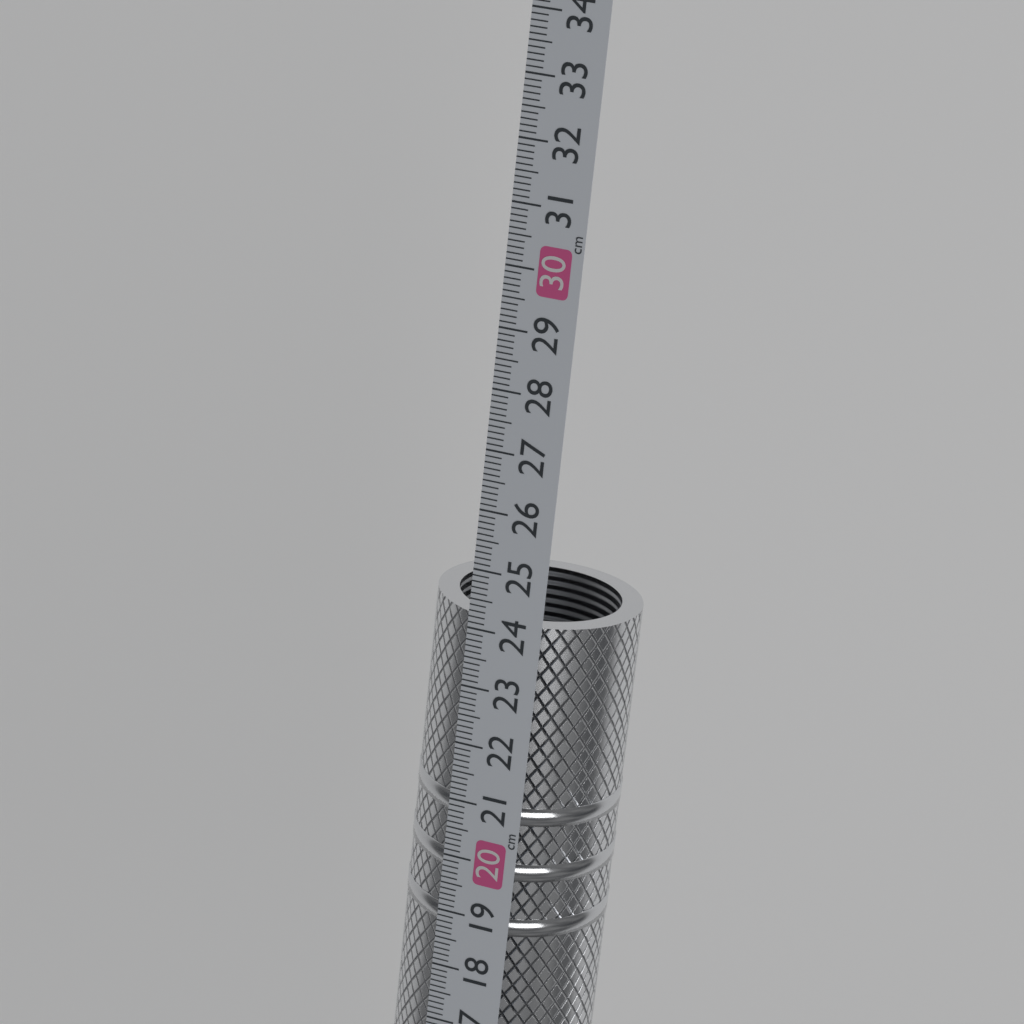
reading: 24.2 cm
